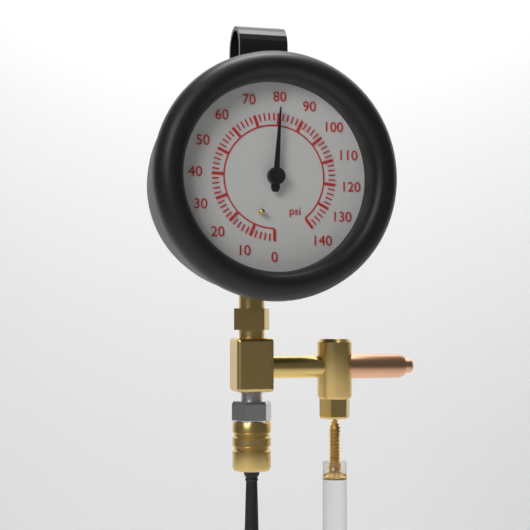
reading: 80 psi
